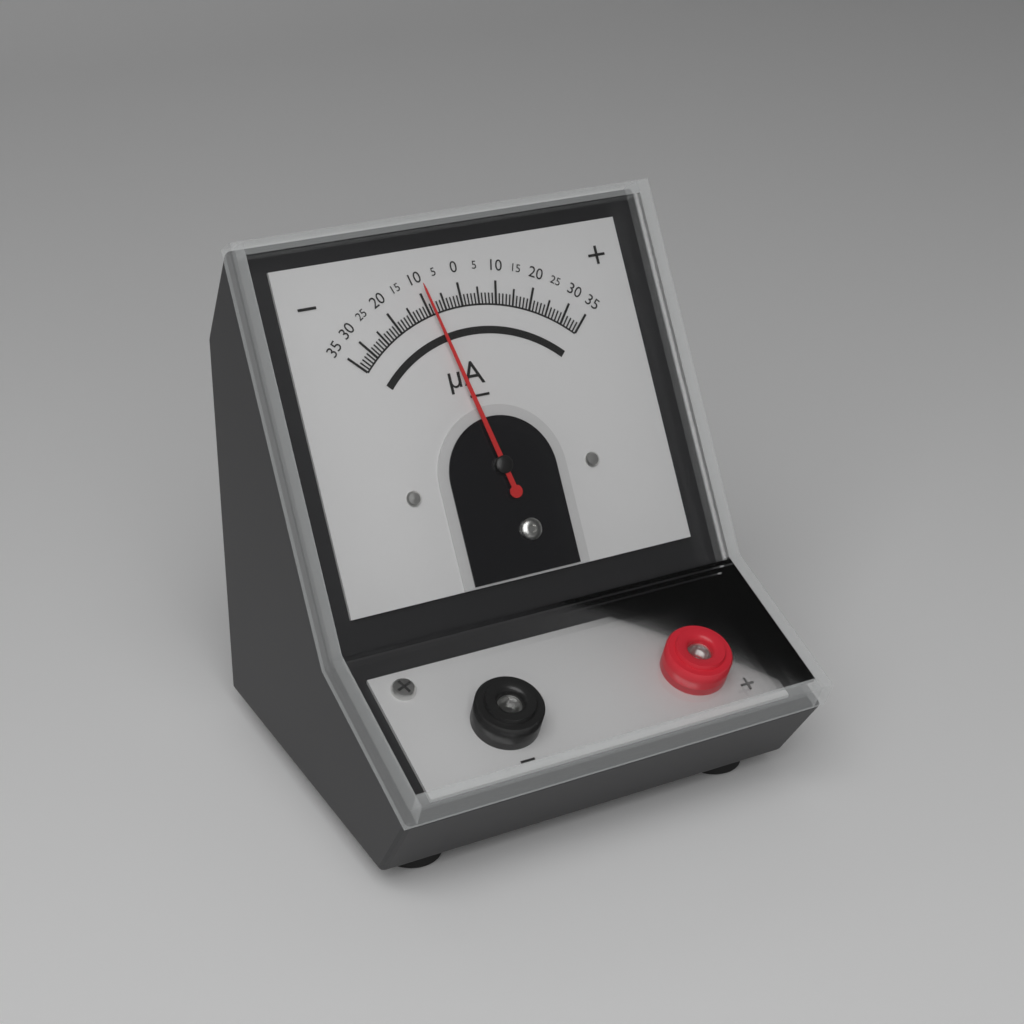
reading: -9 µA
